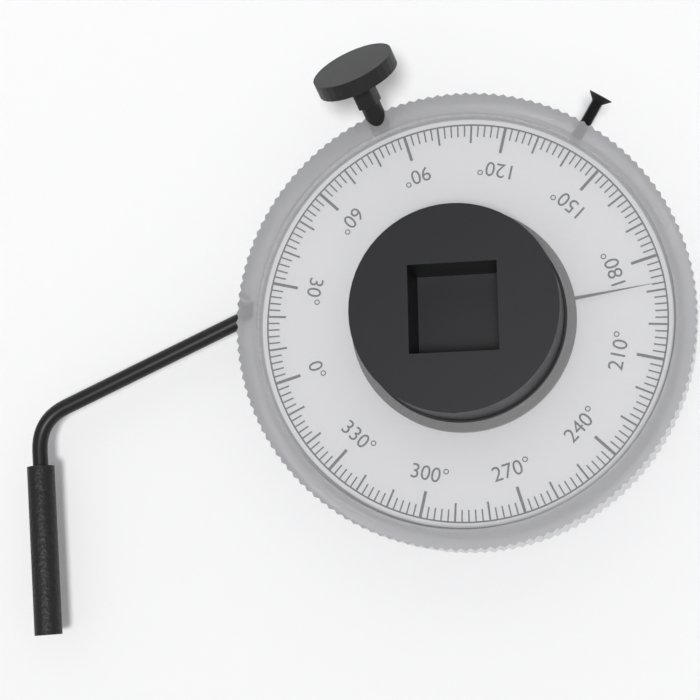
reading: 188 °
